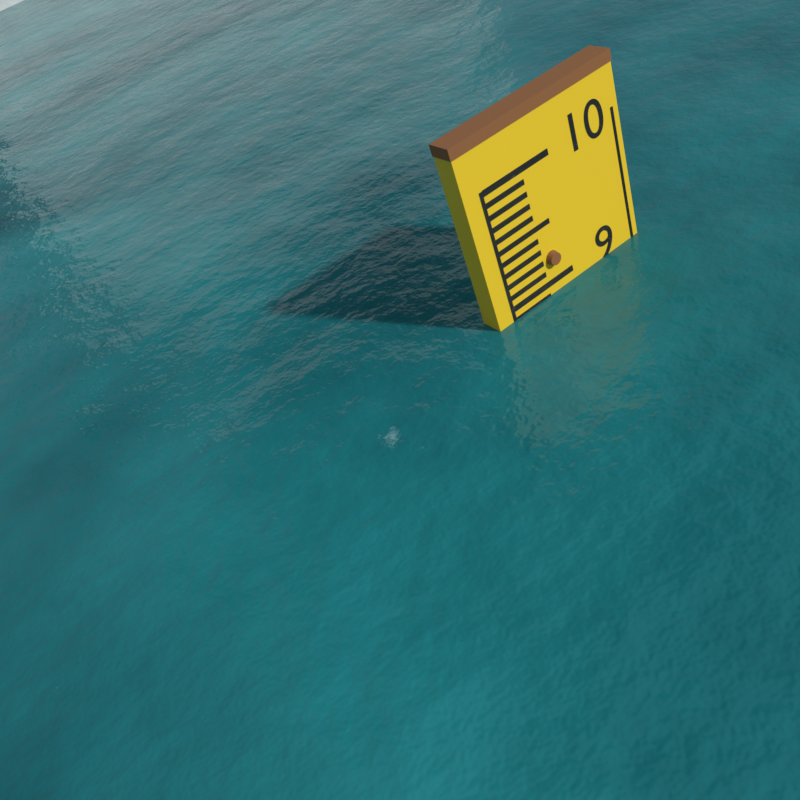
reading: 8.9 (no unit)
